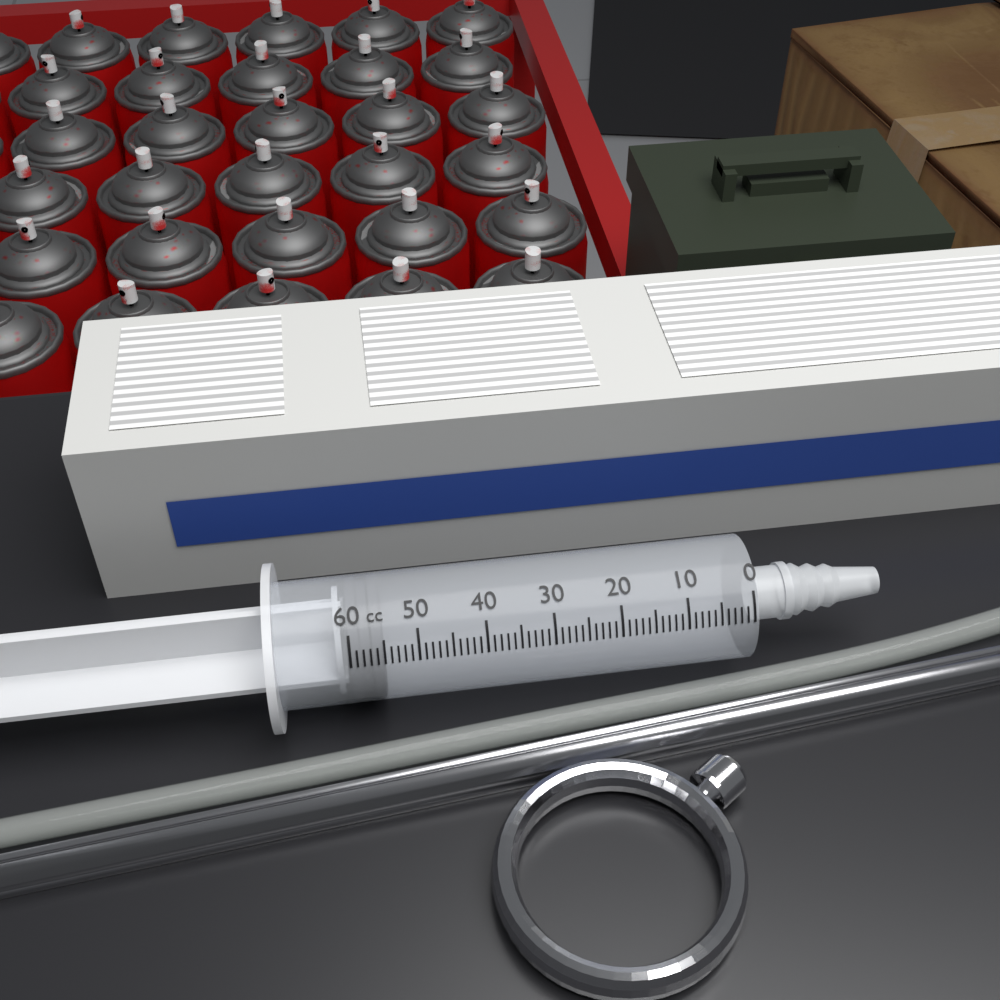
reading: 55 cc
